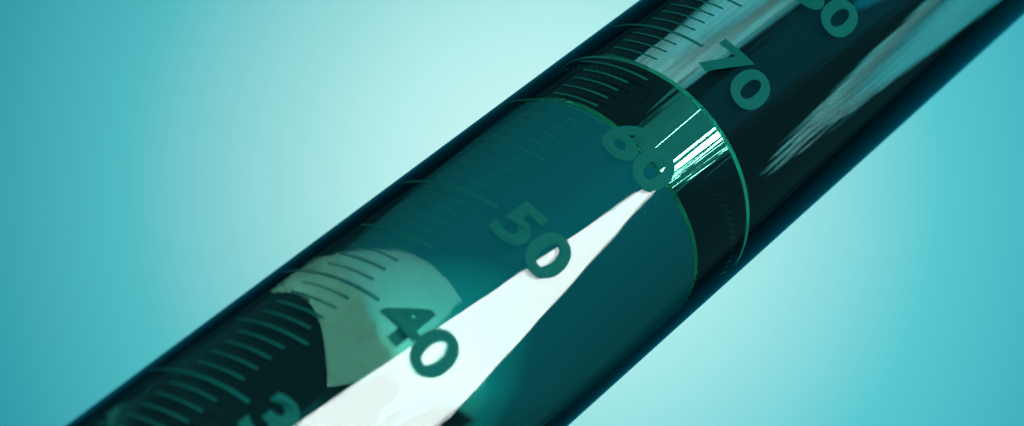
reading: 67 ml
